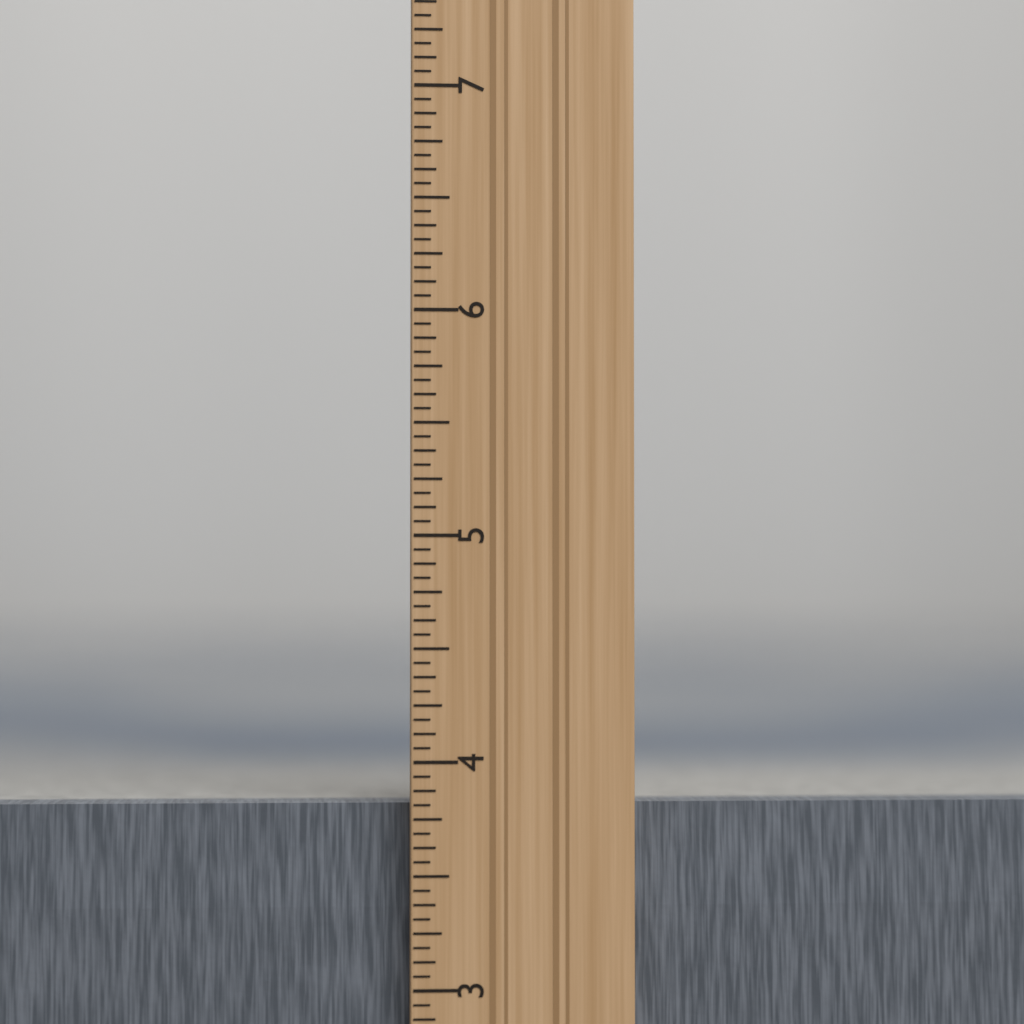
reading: 3.8125 in
